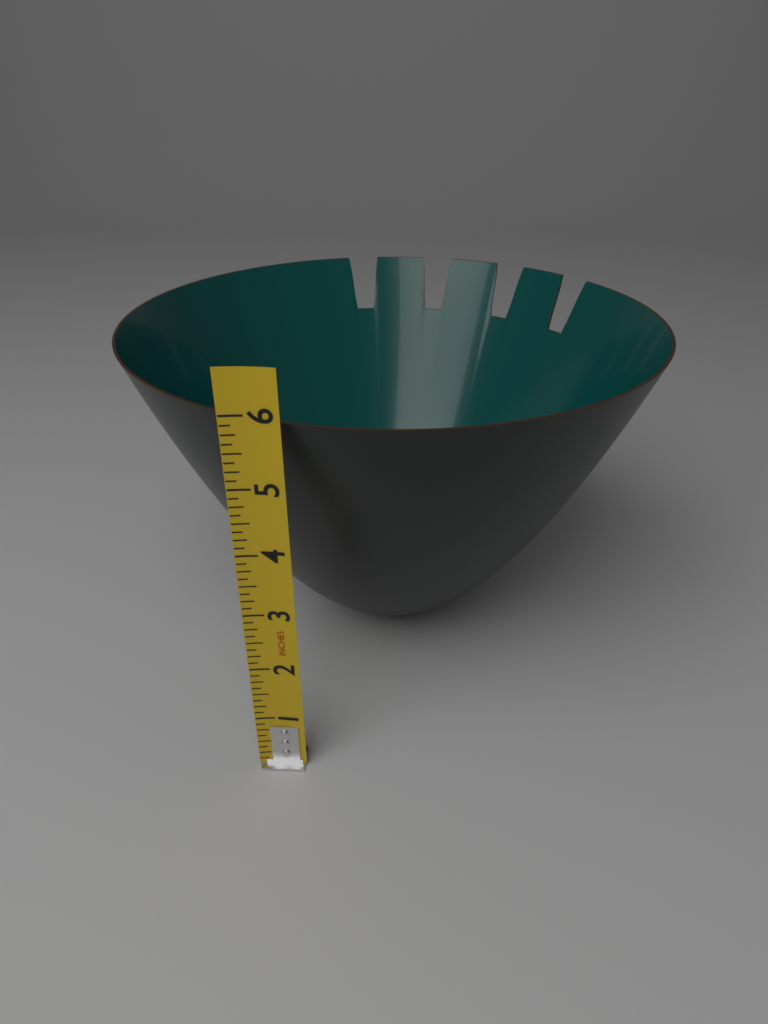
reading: 5.875 in
